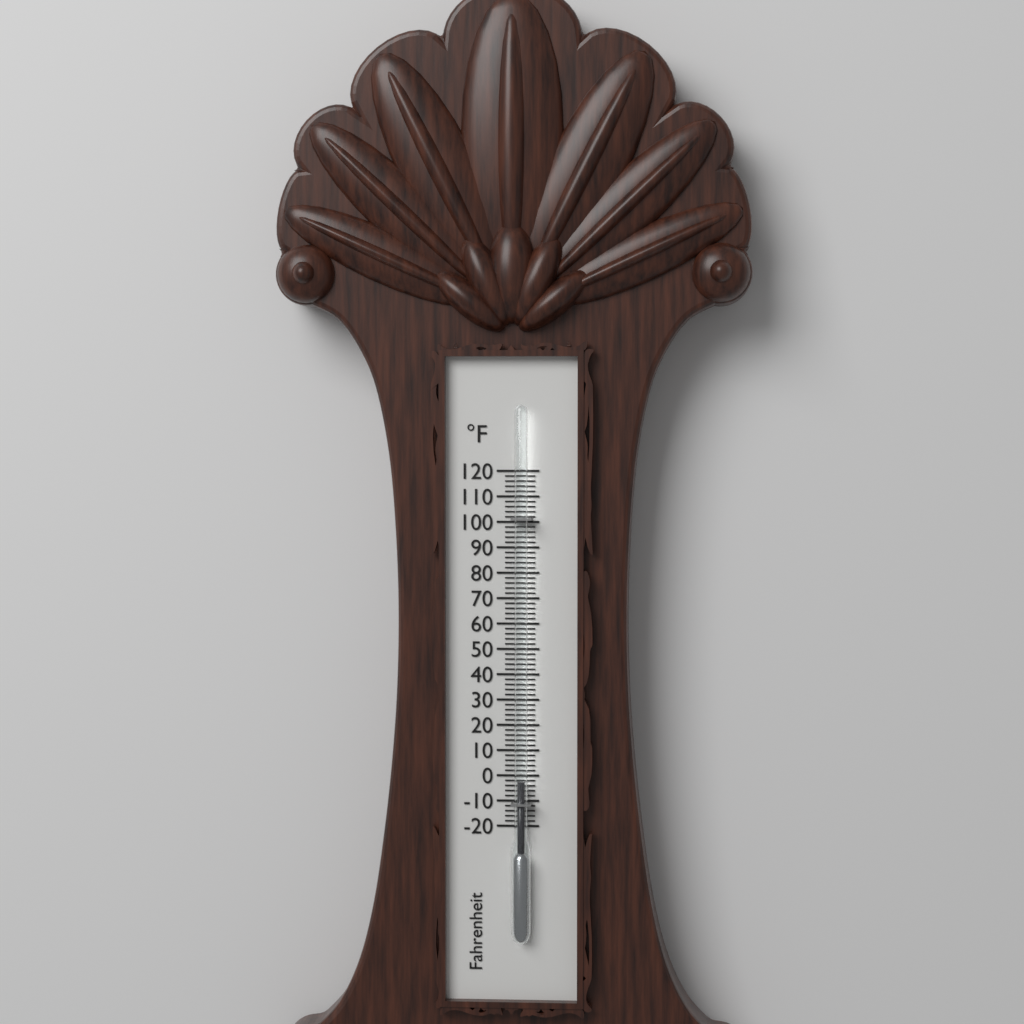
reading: -2 °F
